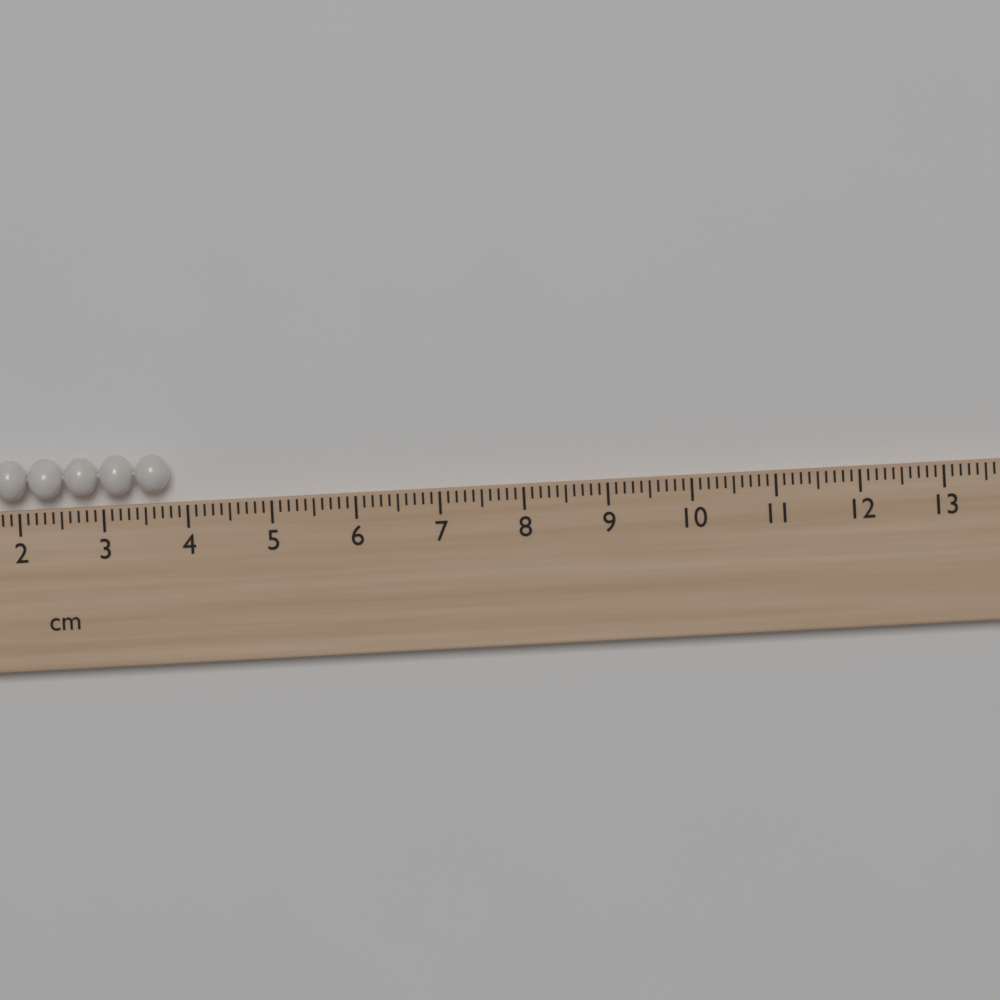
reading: 3.8 cm
